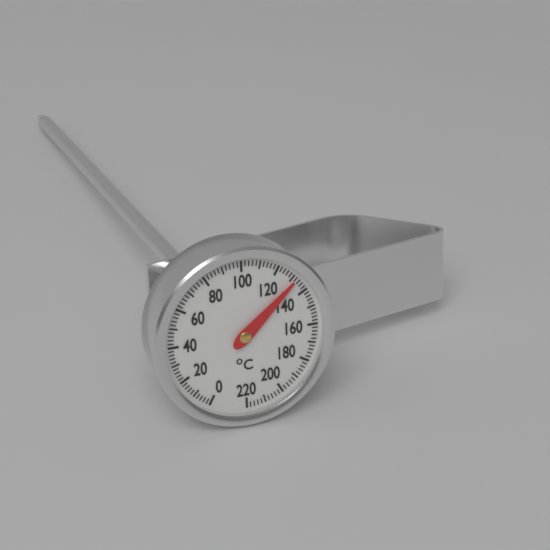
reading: 132 °C
